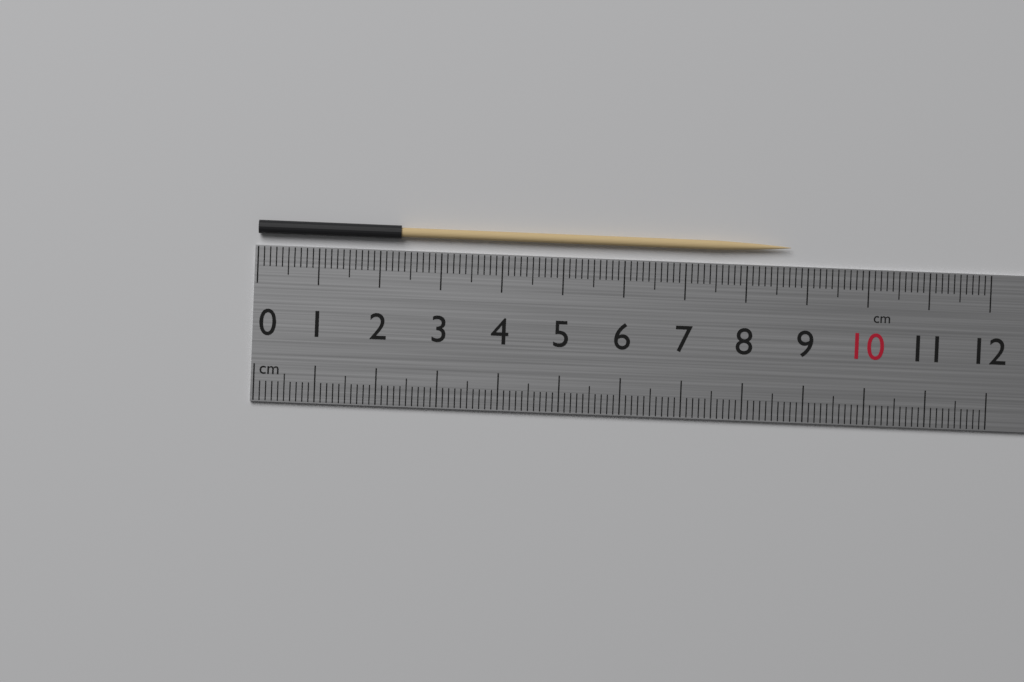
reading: 8.7 cm
